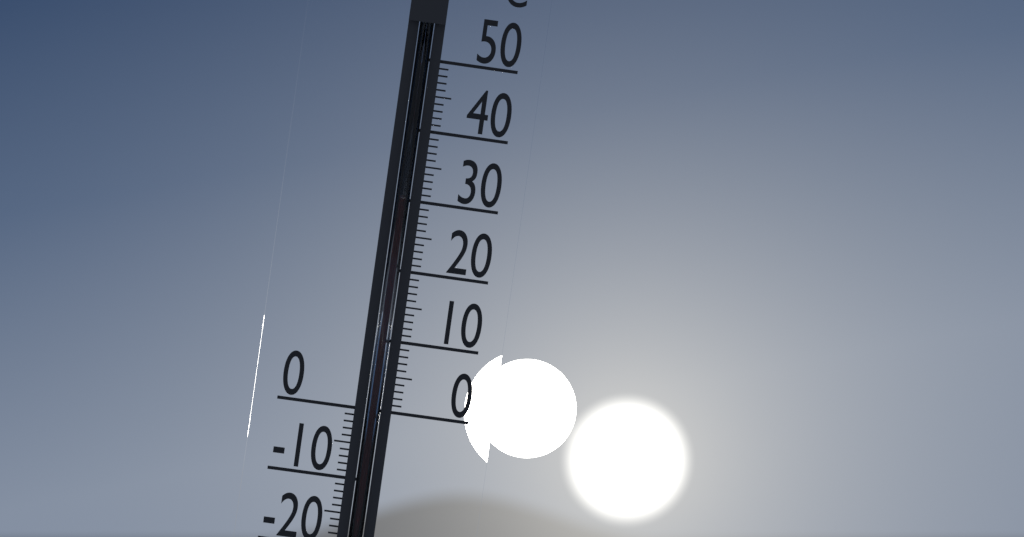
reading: 30 °C
